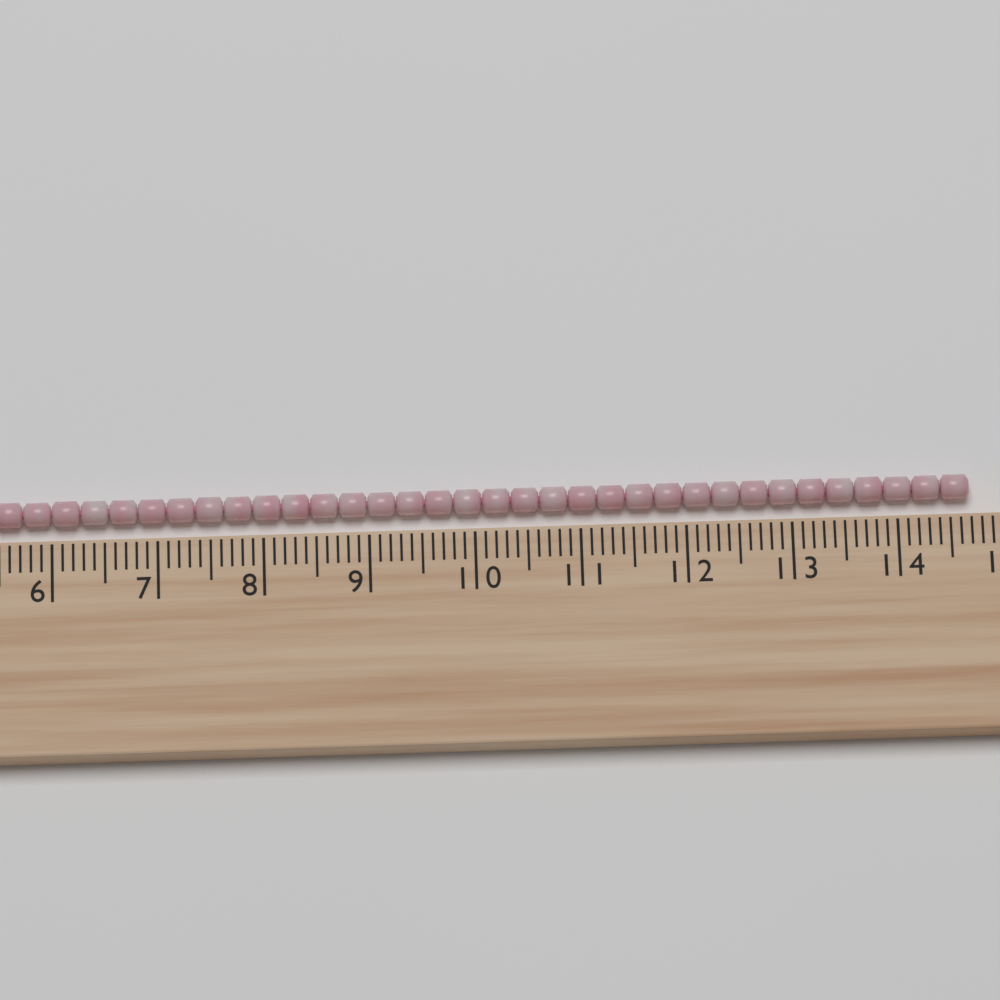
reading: 14.7 cm
